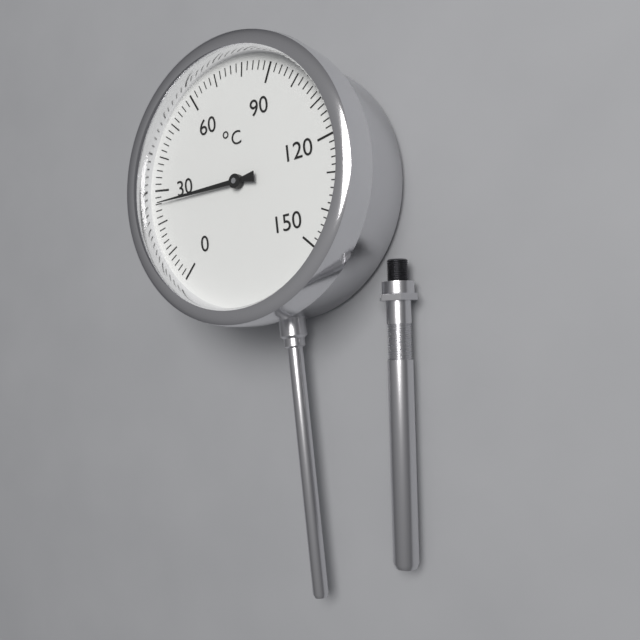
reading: 26 °C
